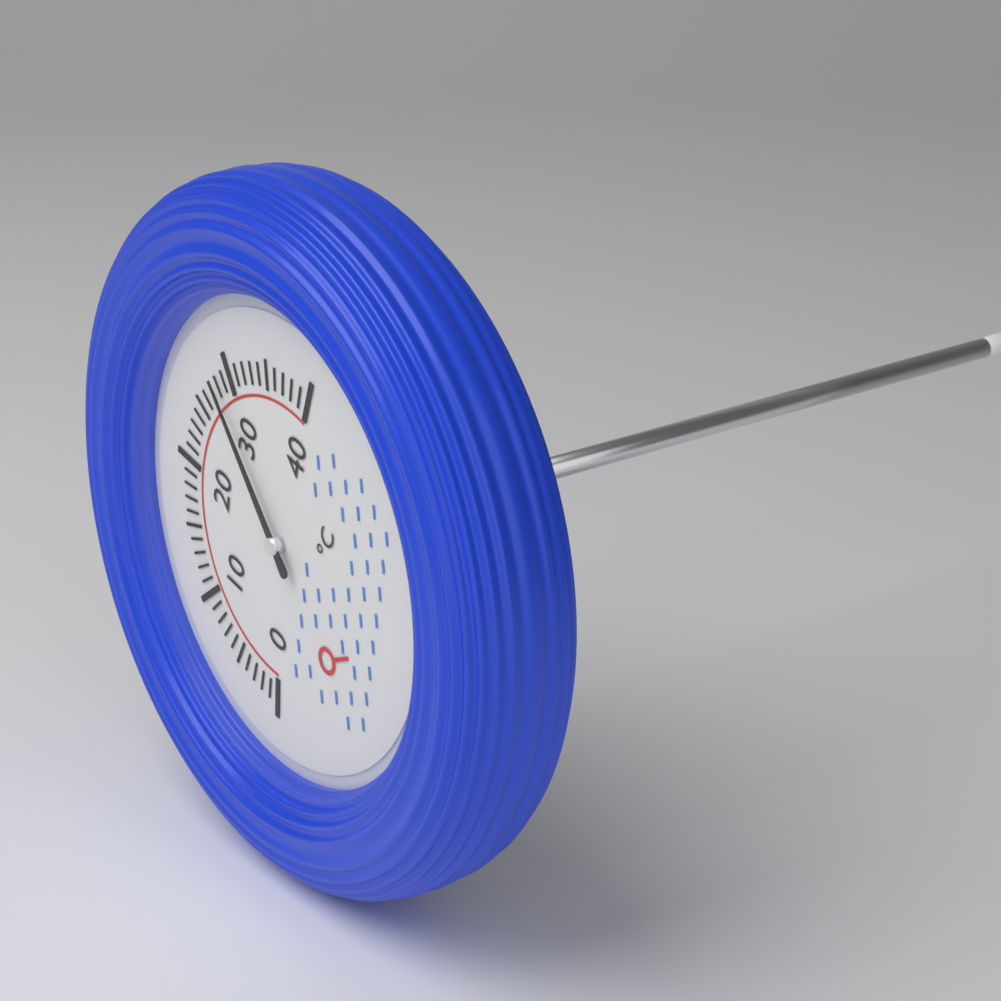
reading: 28 °C
